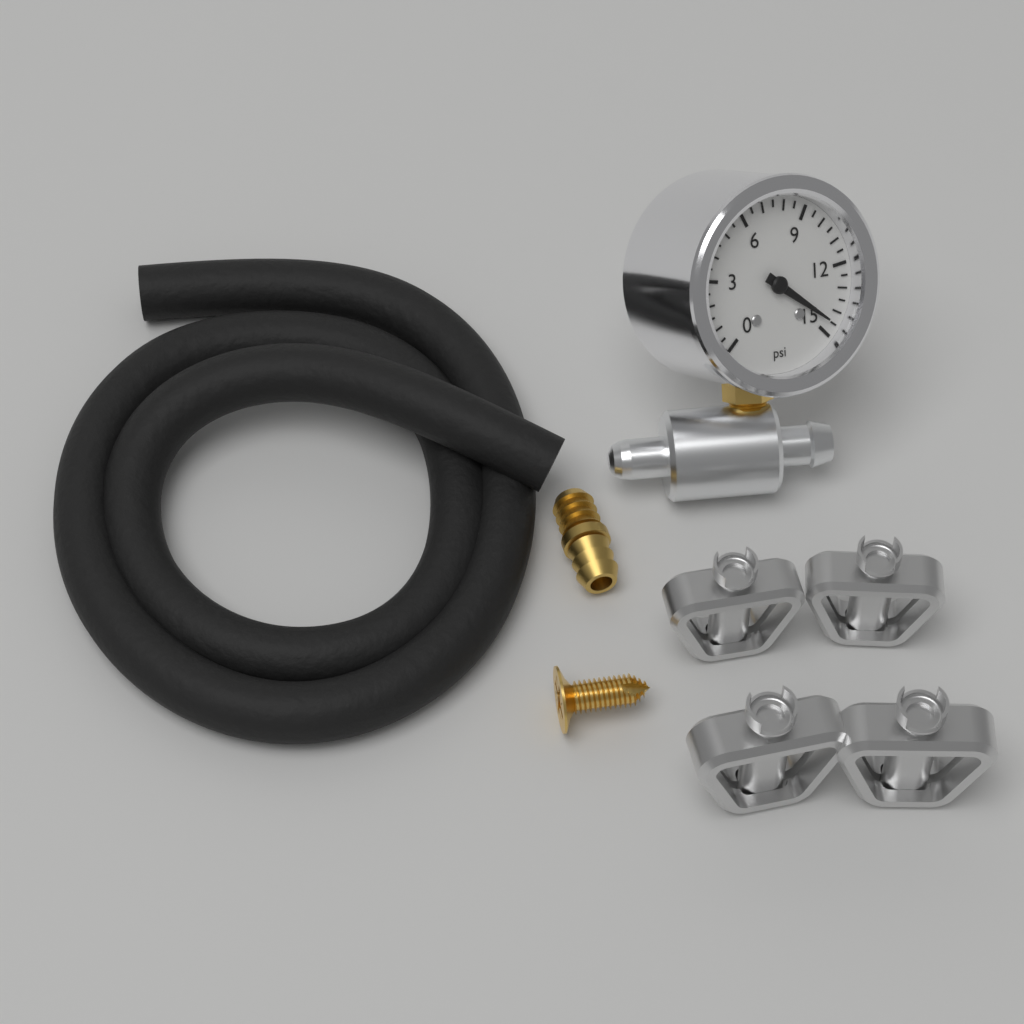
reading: 14.5 psi
